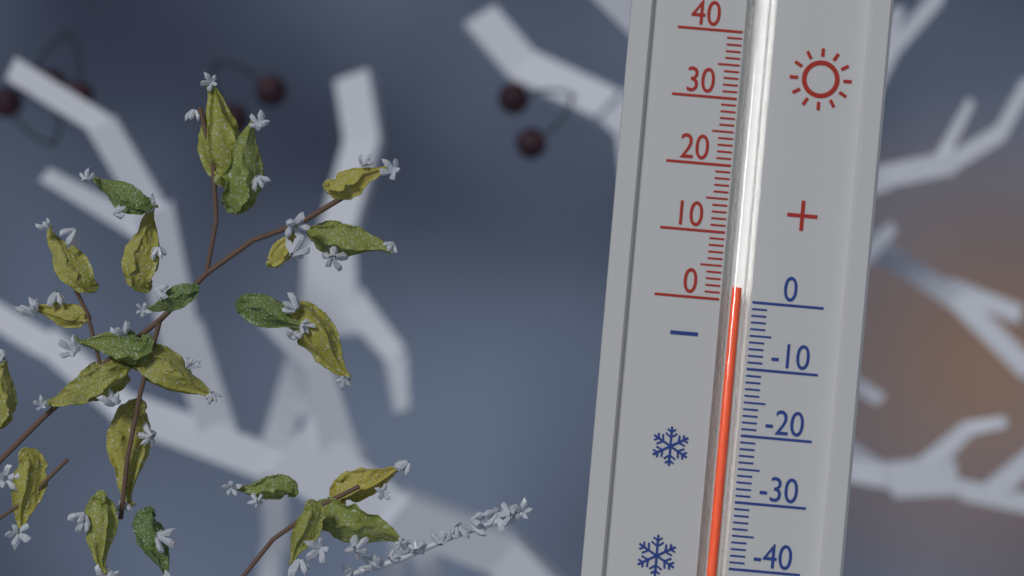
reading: 2 (no unit)
